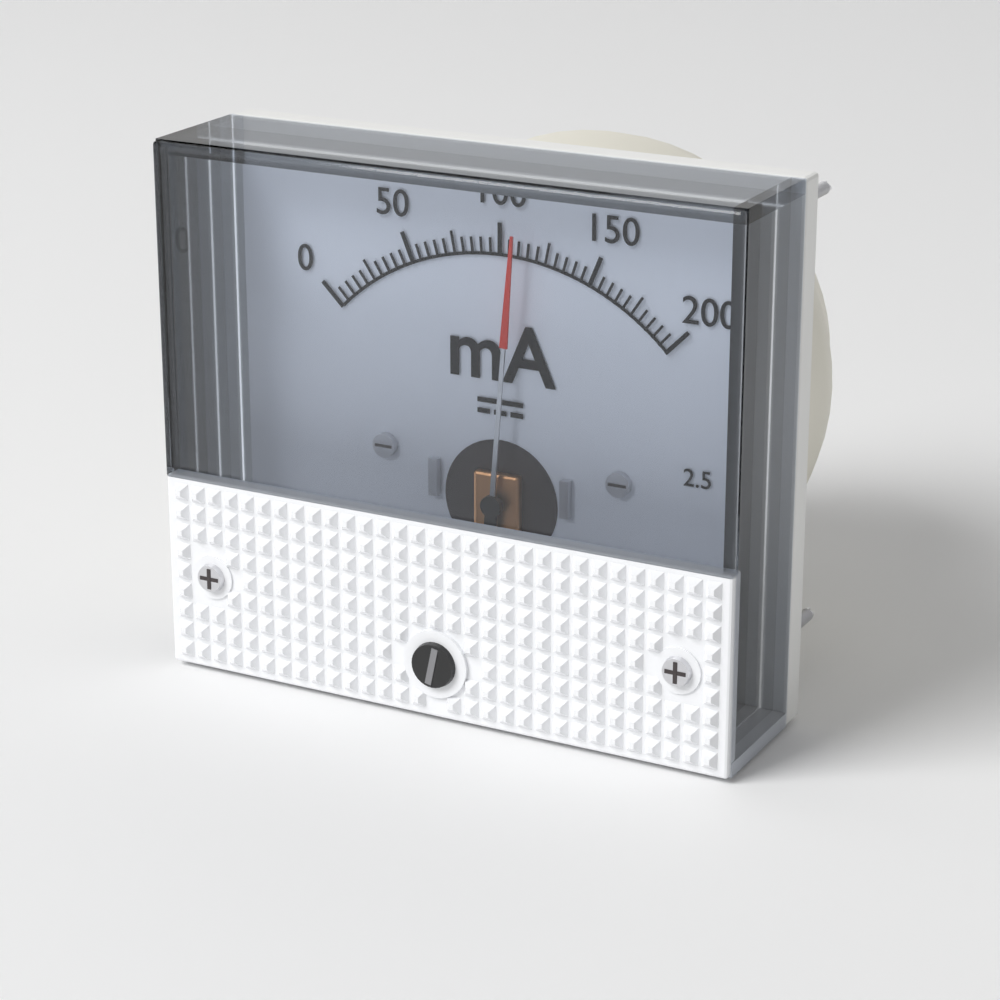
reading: 110 mA
